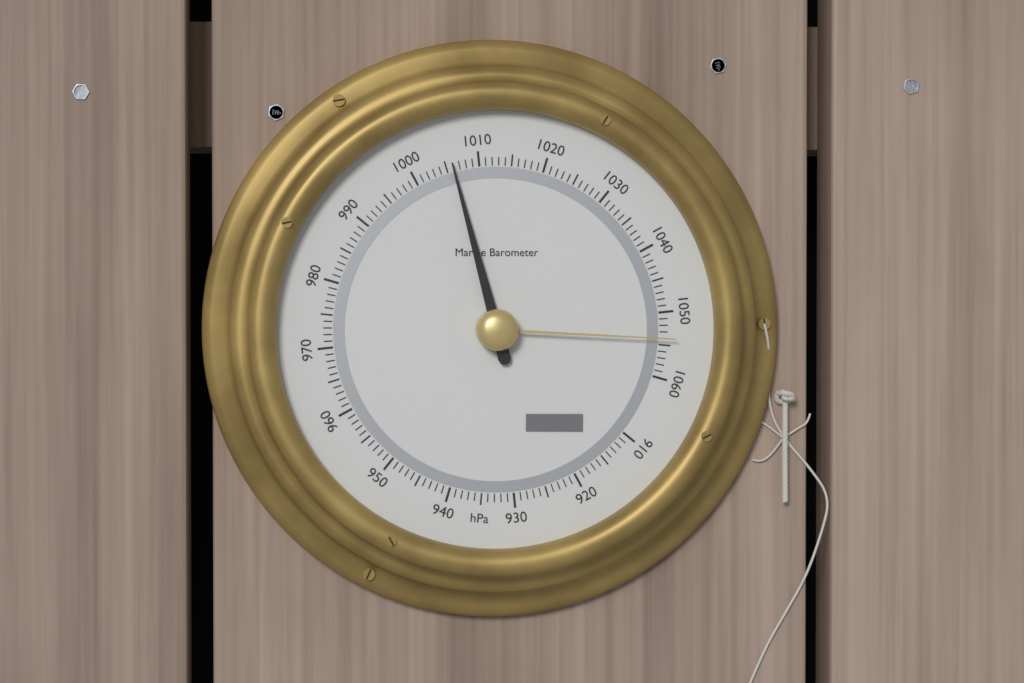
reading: 1006 hPa
